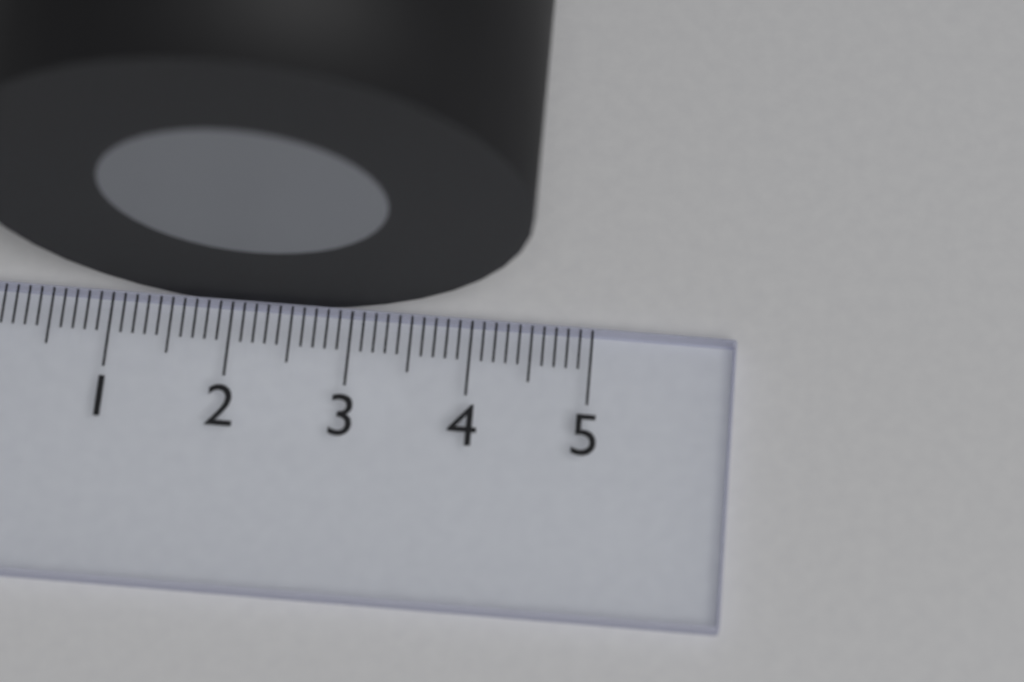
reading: 4.5 (no unit)
